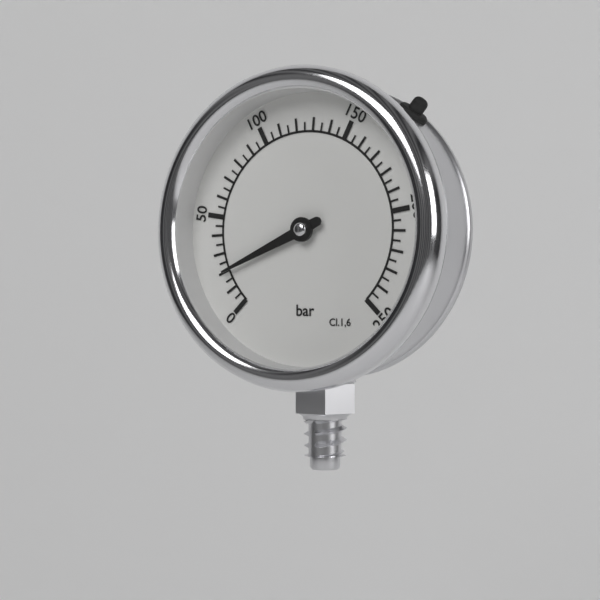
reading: 20 bar
